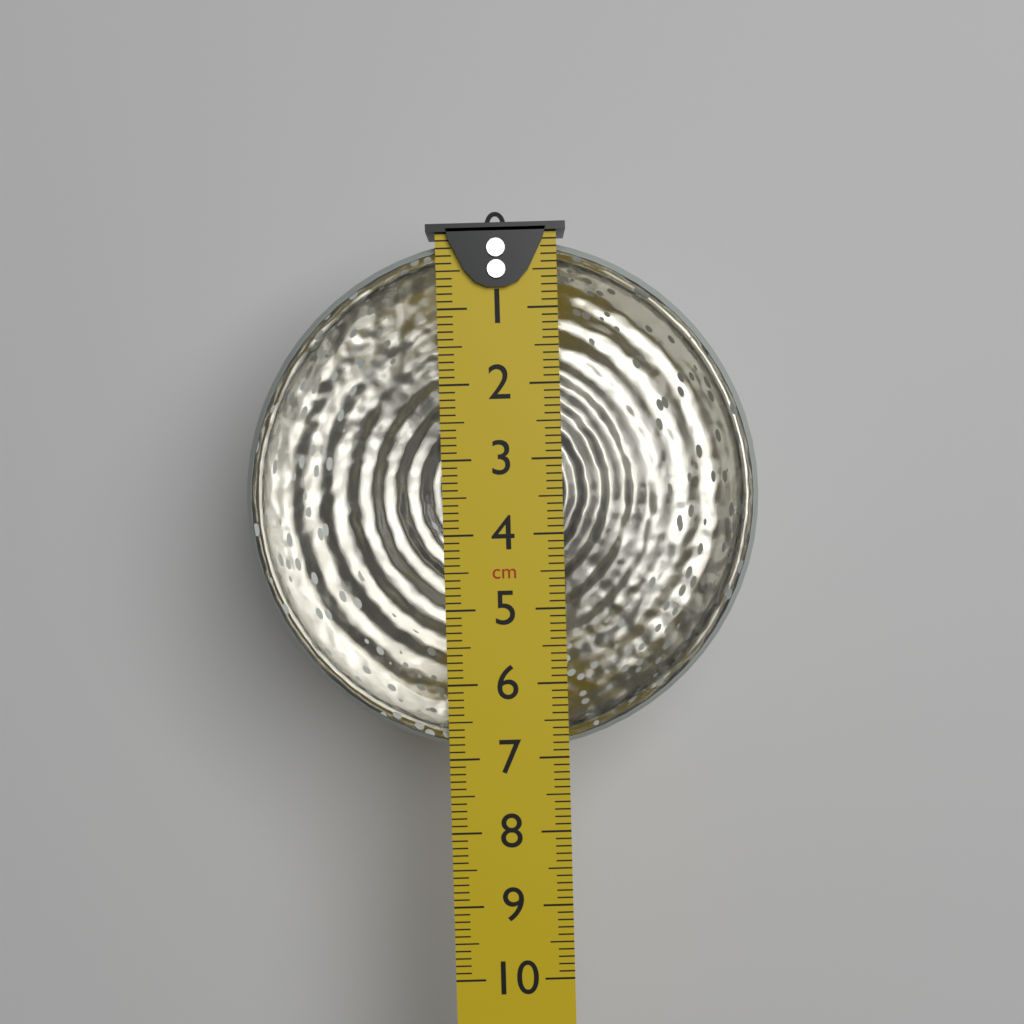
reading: 7.0 cm
